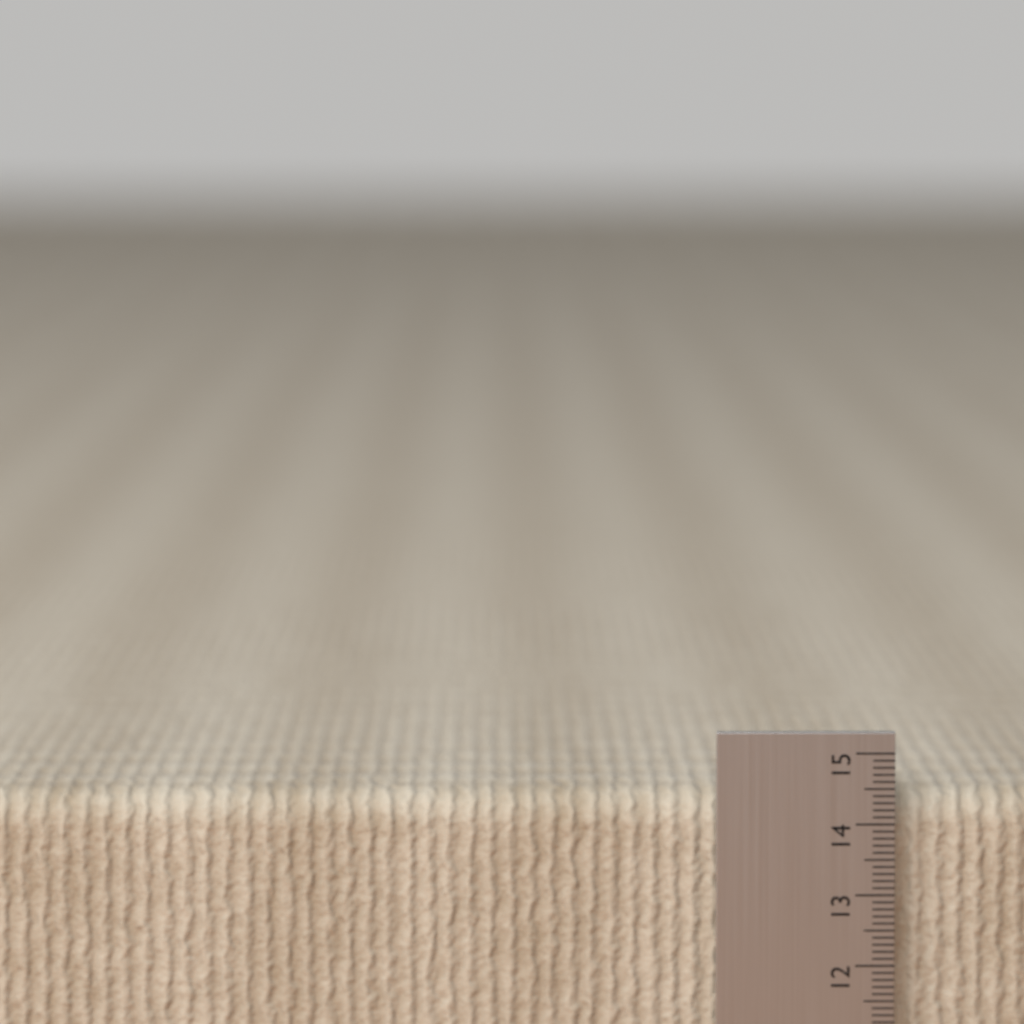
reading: 14.4 cm
